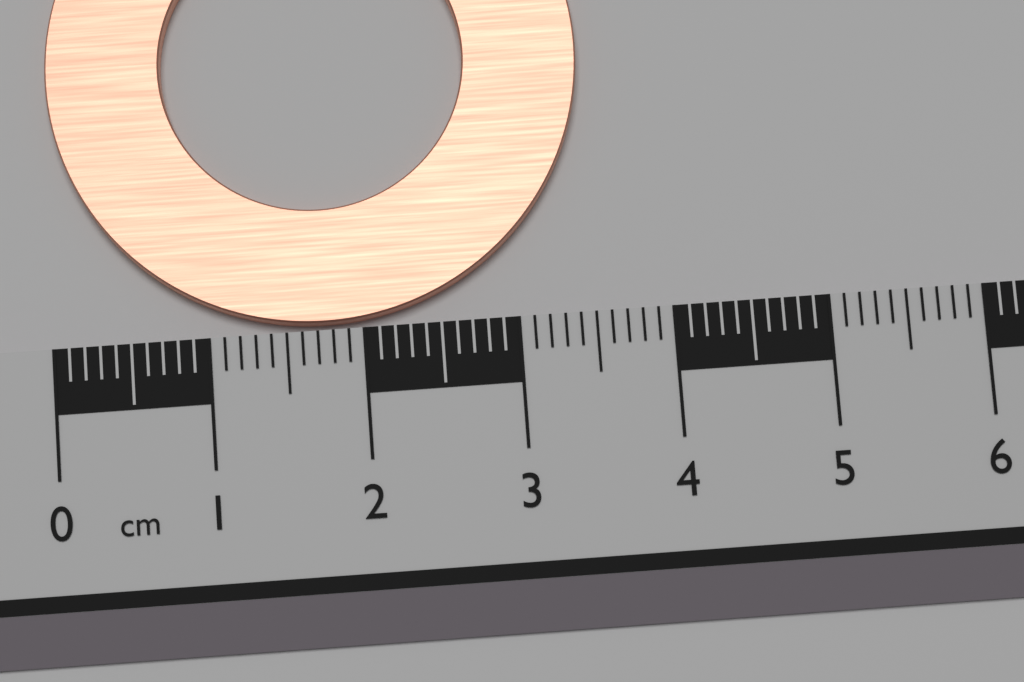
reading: 3.5 cm
